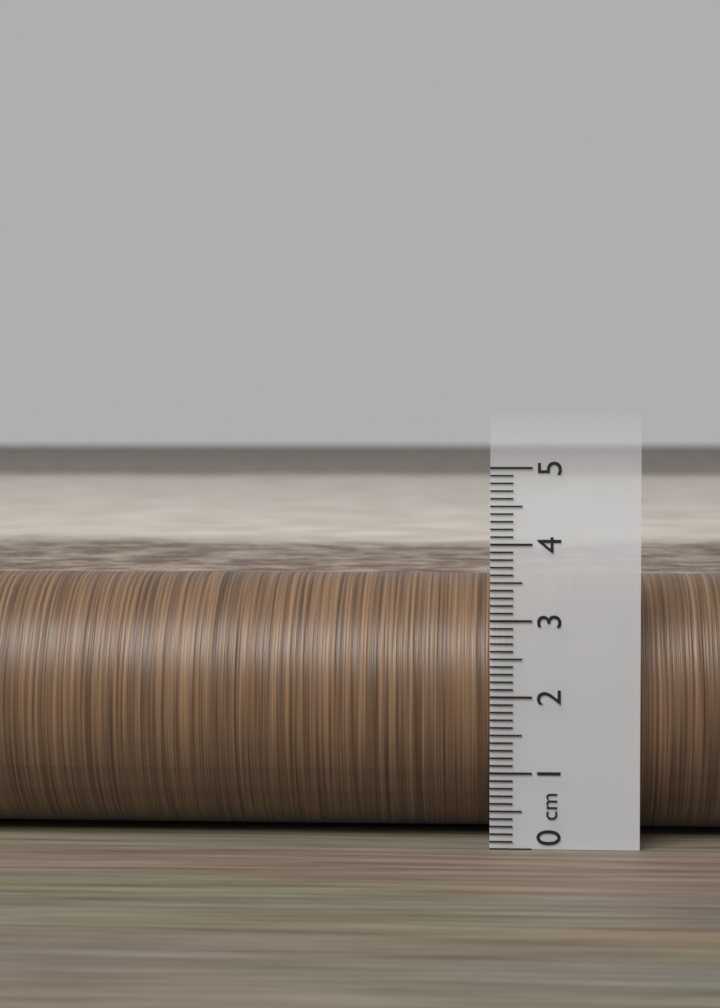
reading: 3.5 cm
